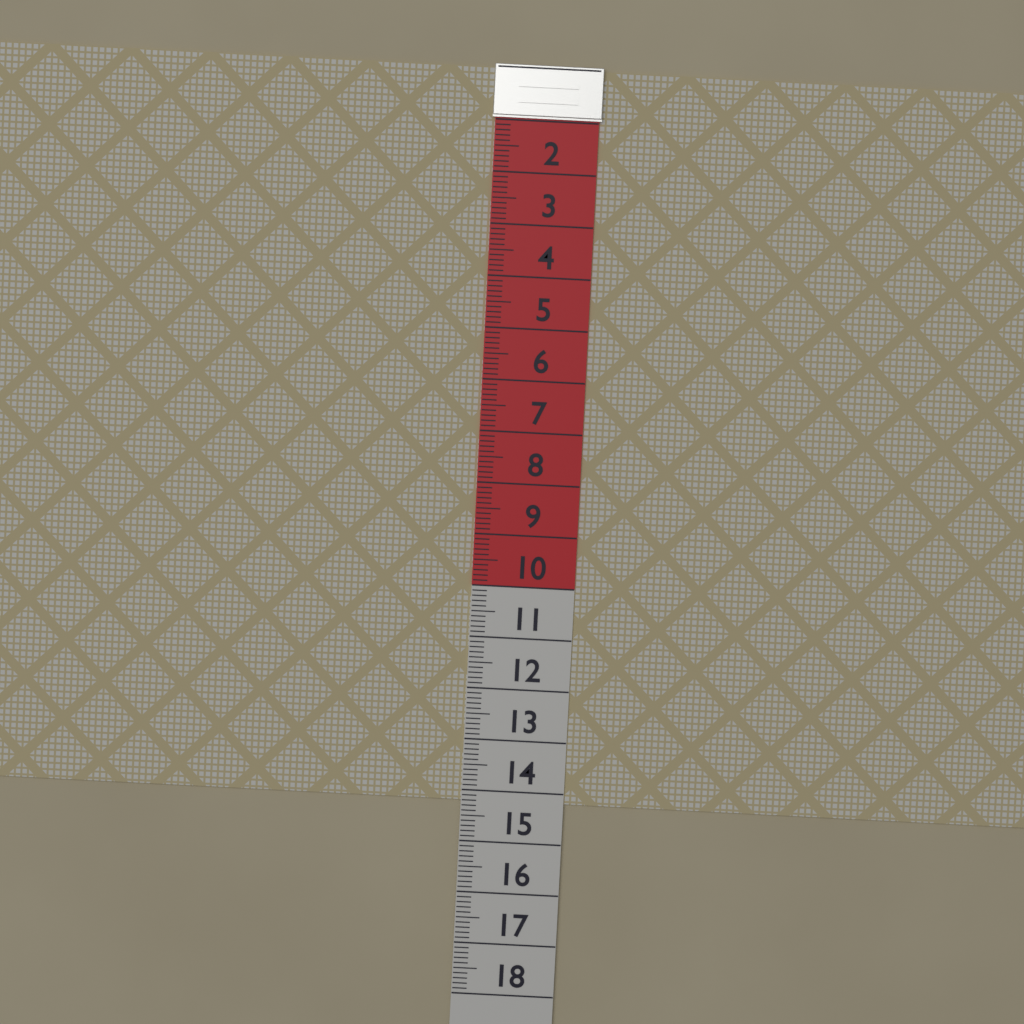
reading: 14.2 (no unit)
